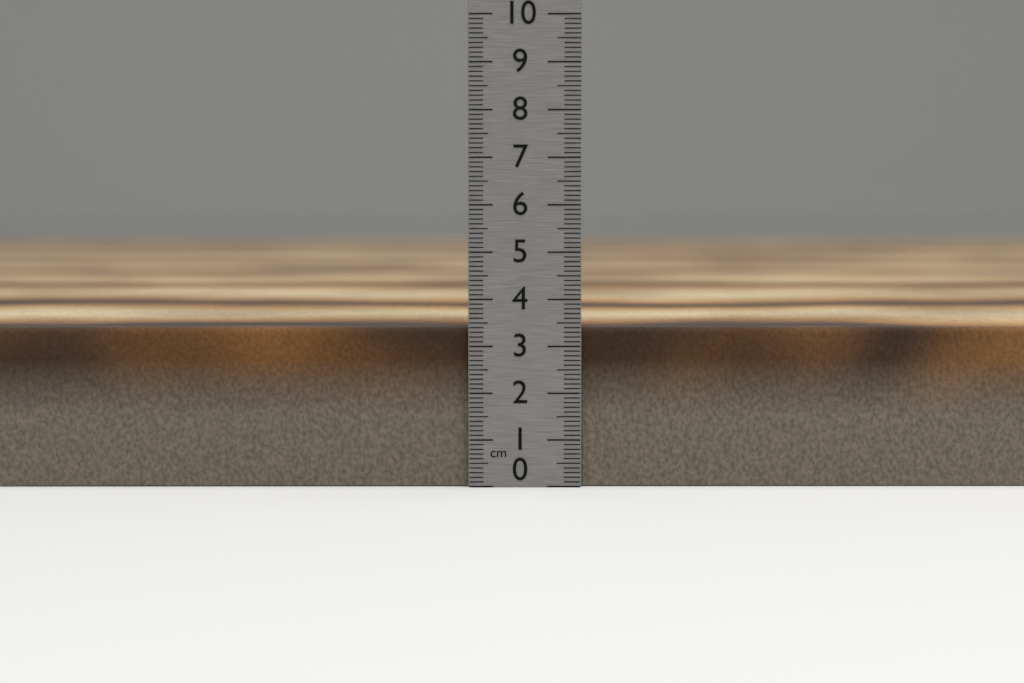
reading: 3.4 cm
